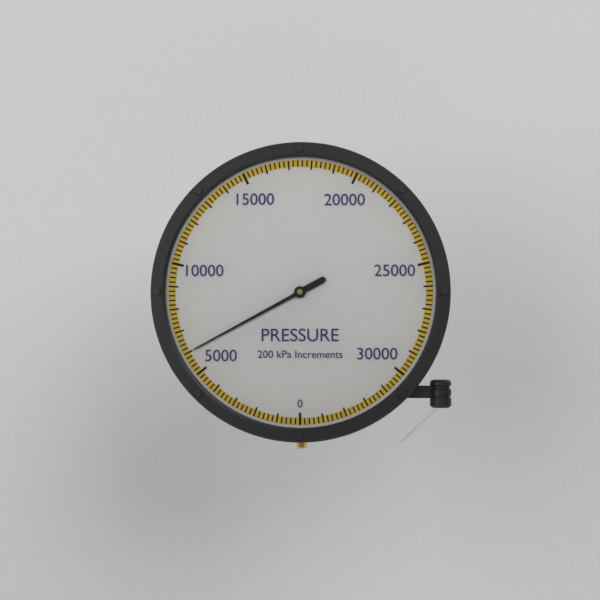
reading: 6000 kPa
